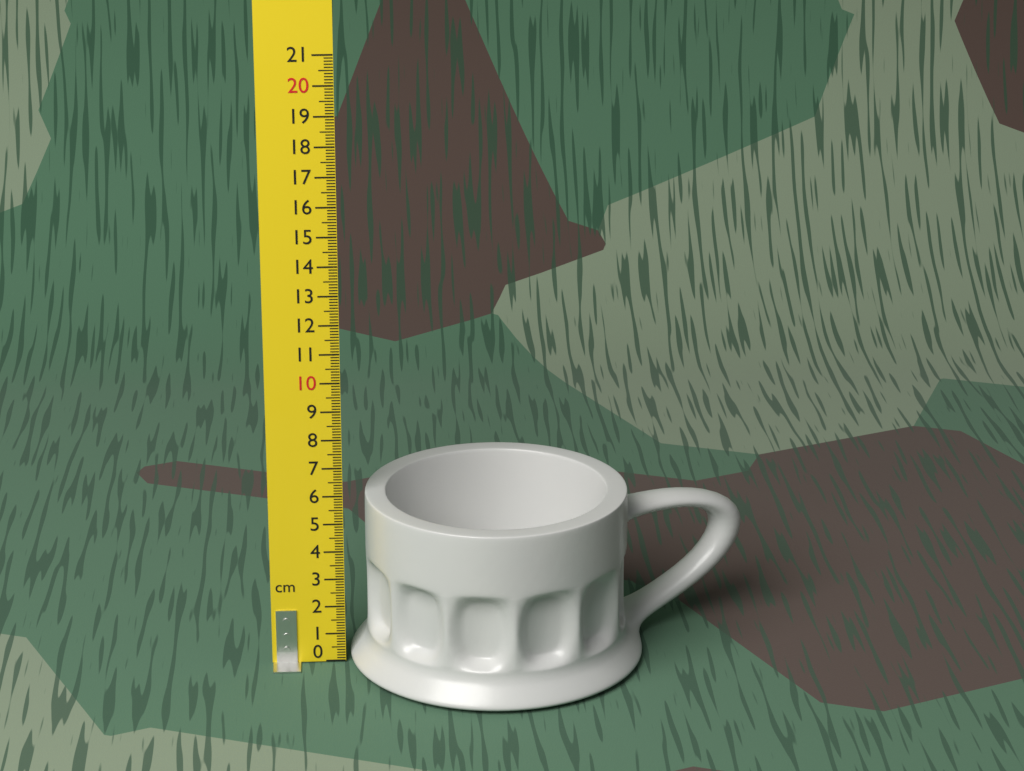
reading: 6.0 cm
